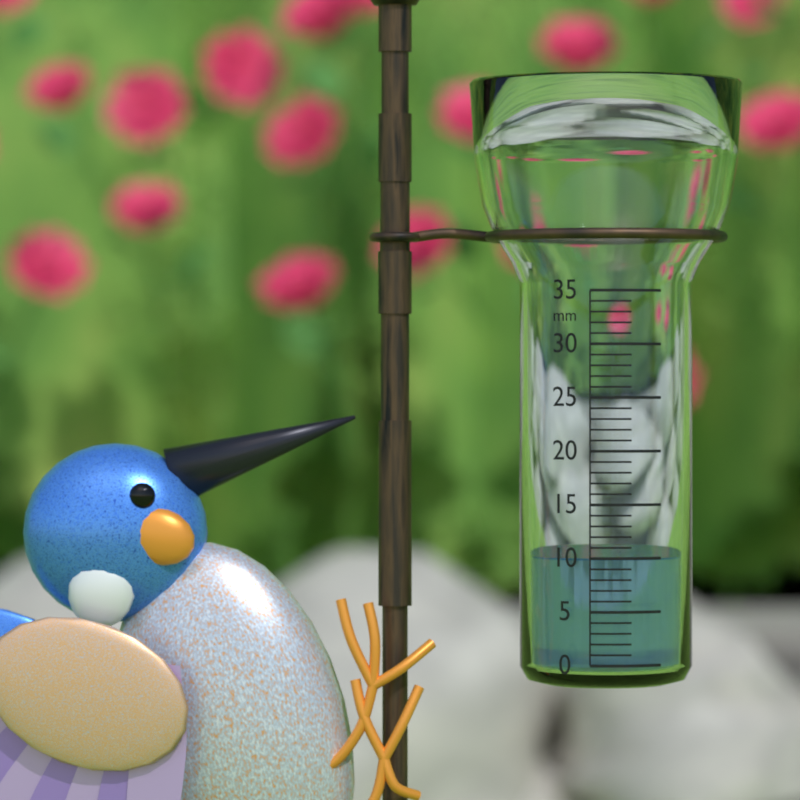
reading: 10 mm
